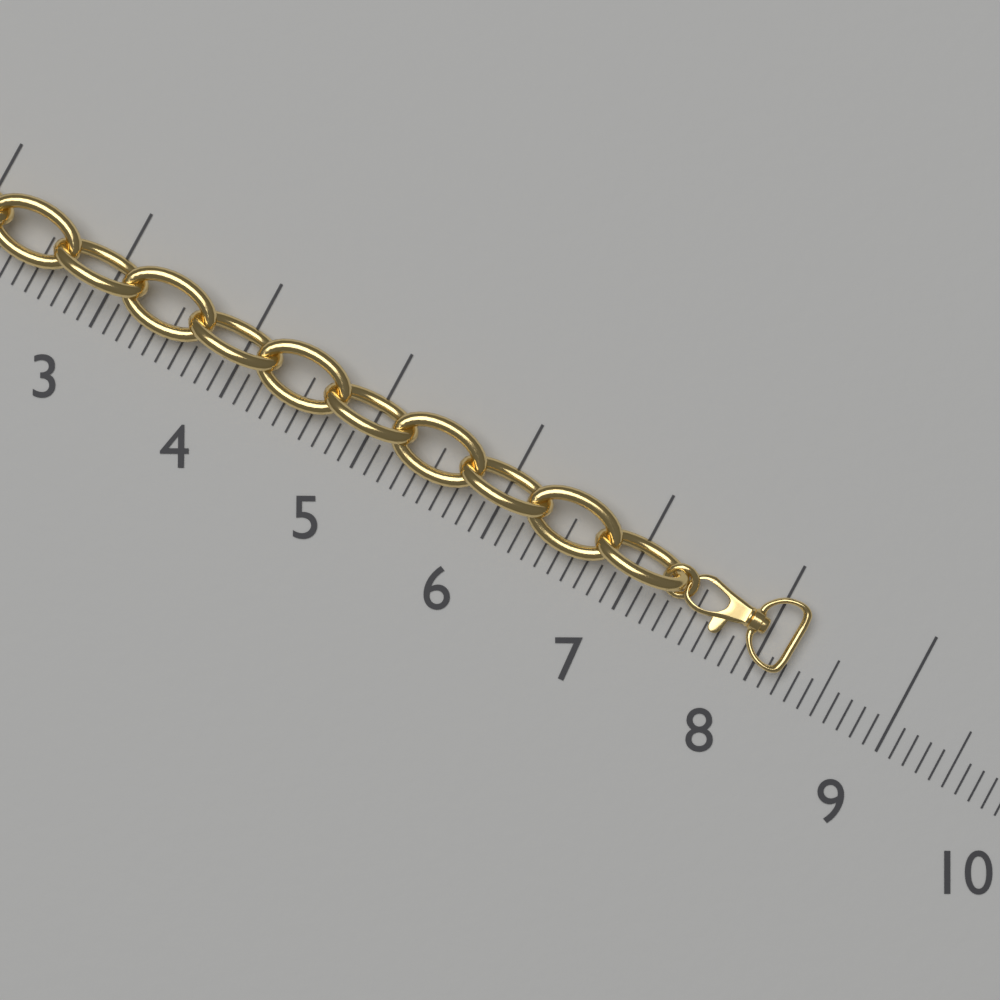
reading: 8.2 (no unit)
